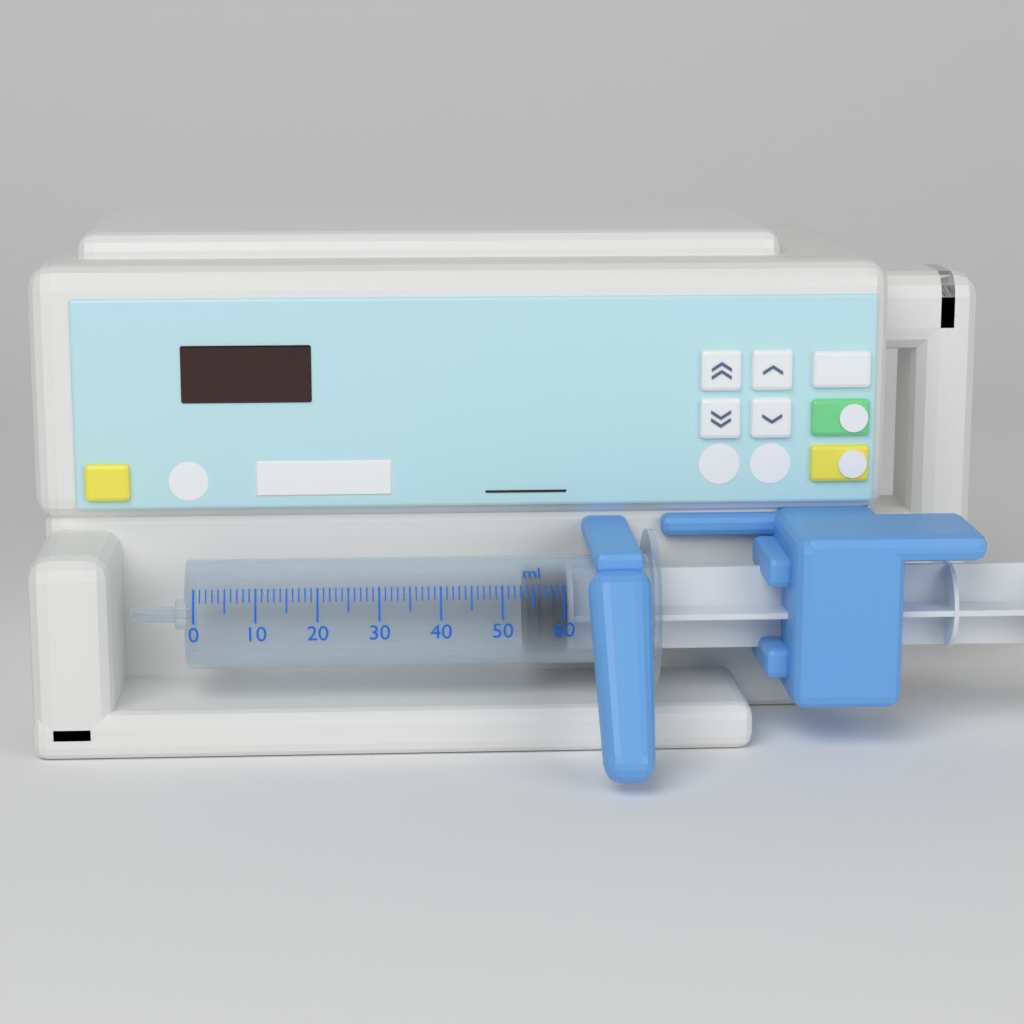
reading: 54 ml
